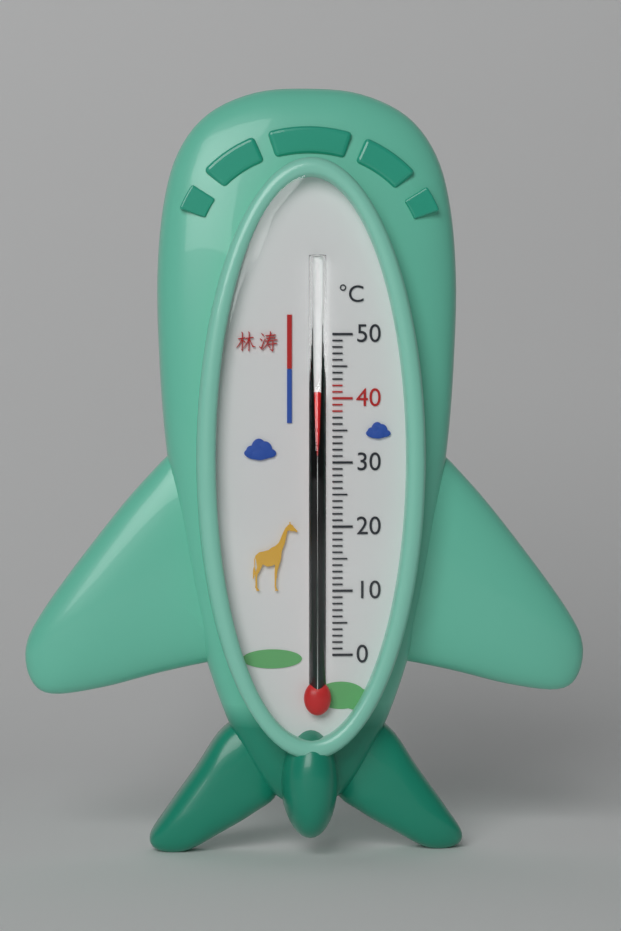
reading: 41 °C
